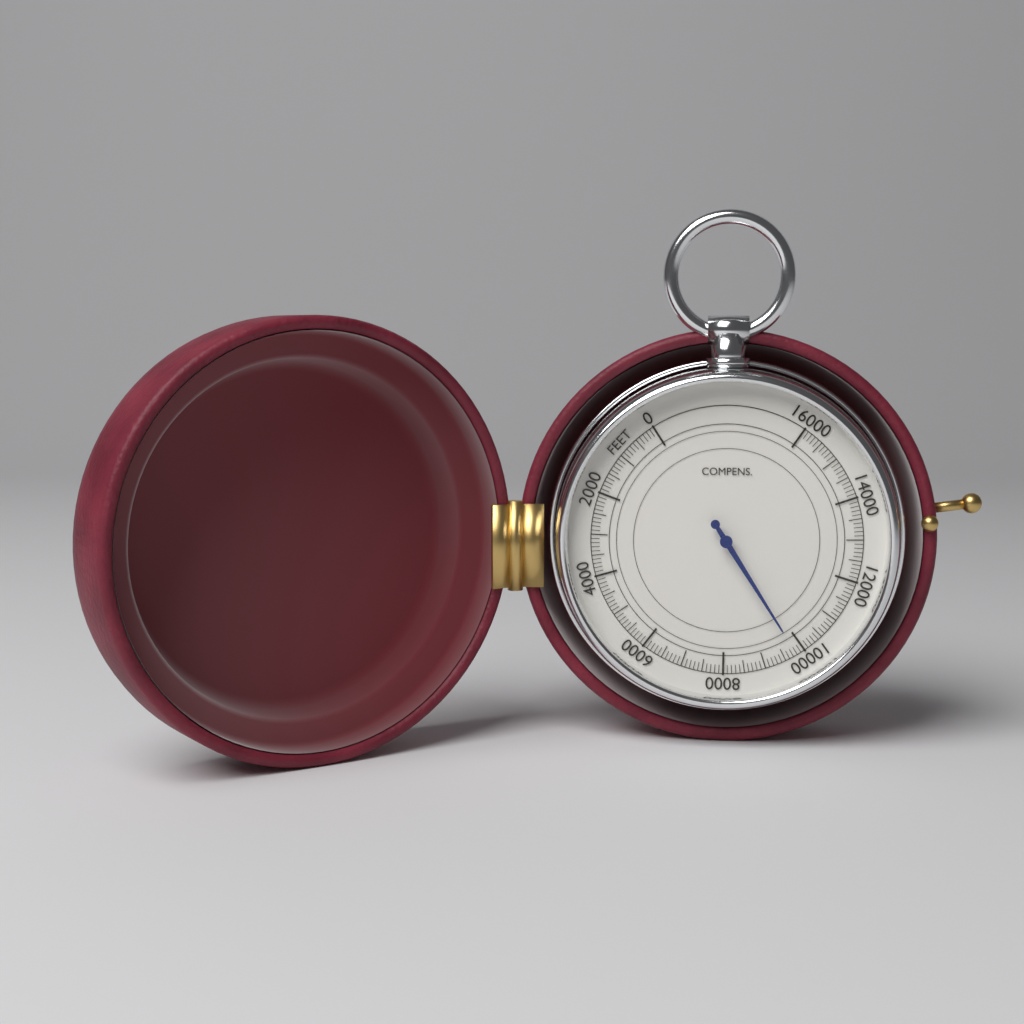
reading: 9800 feet
